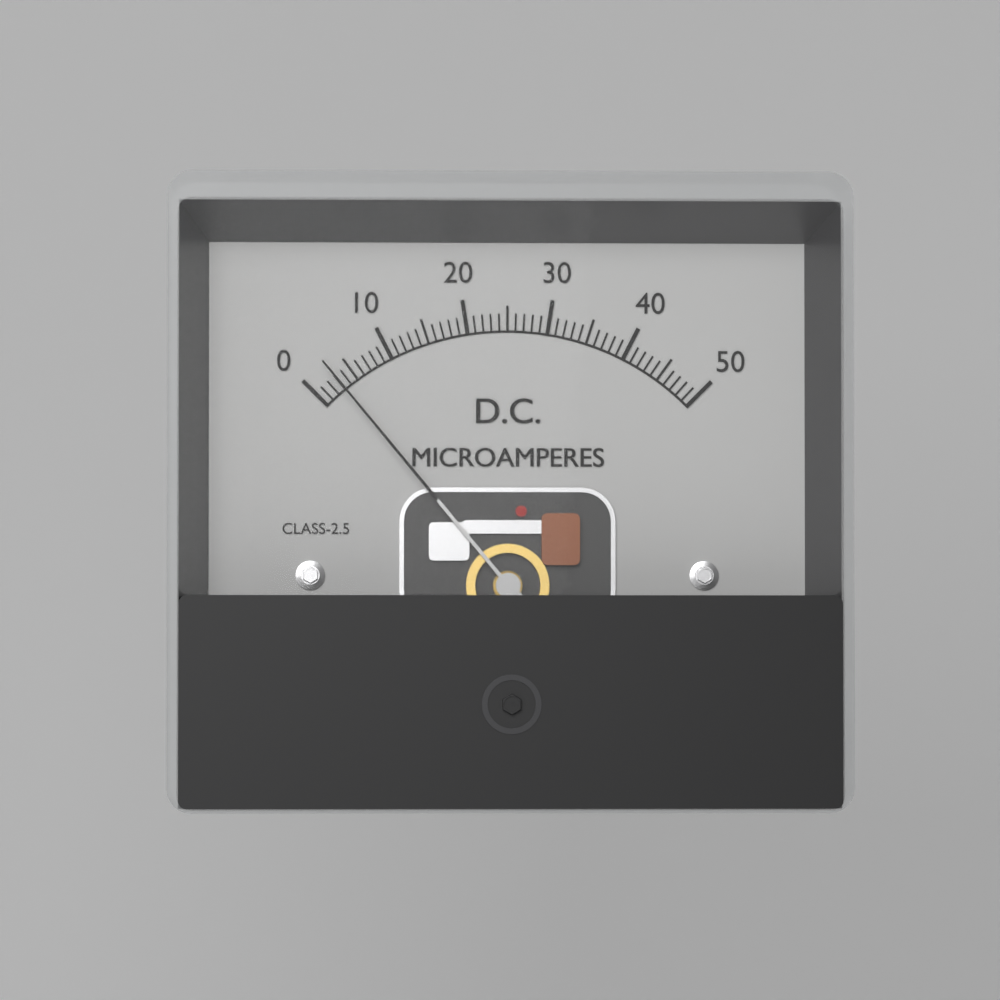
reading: 3 µA
